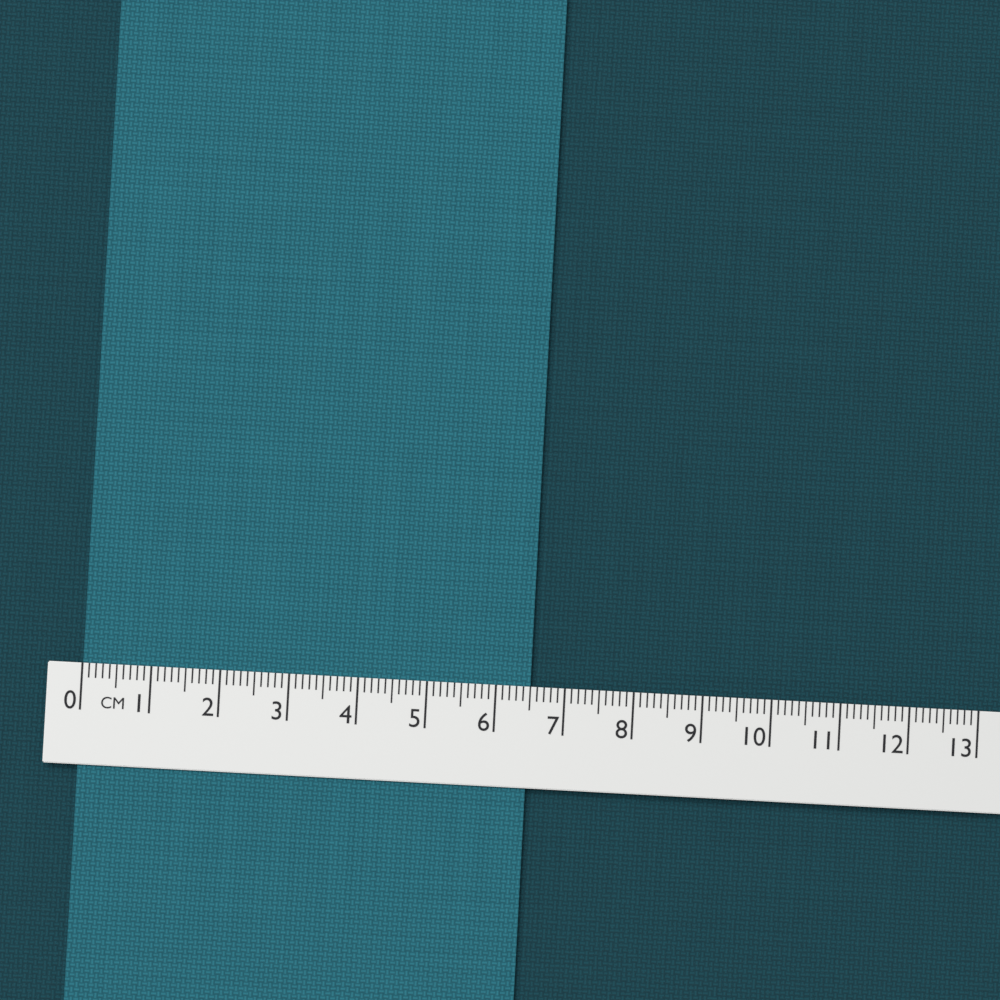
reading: 6.5 cm
